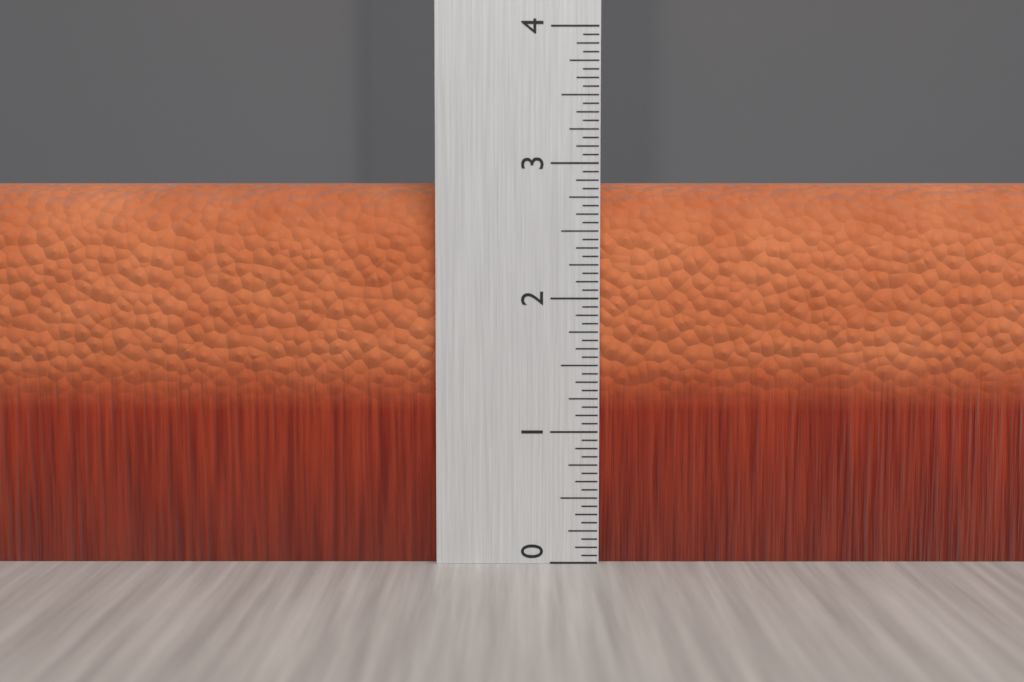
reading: 2.8750 (no unit)
